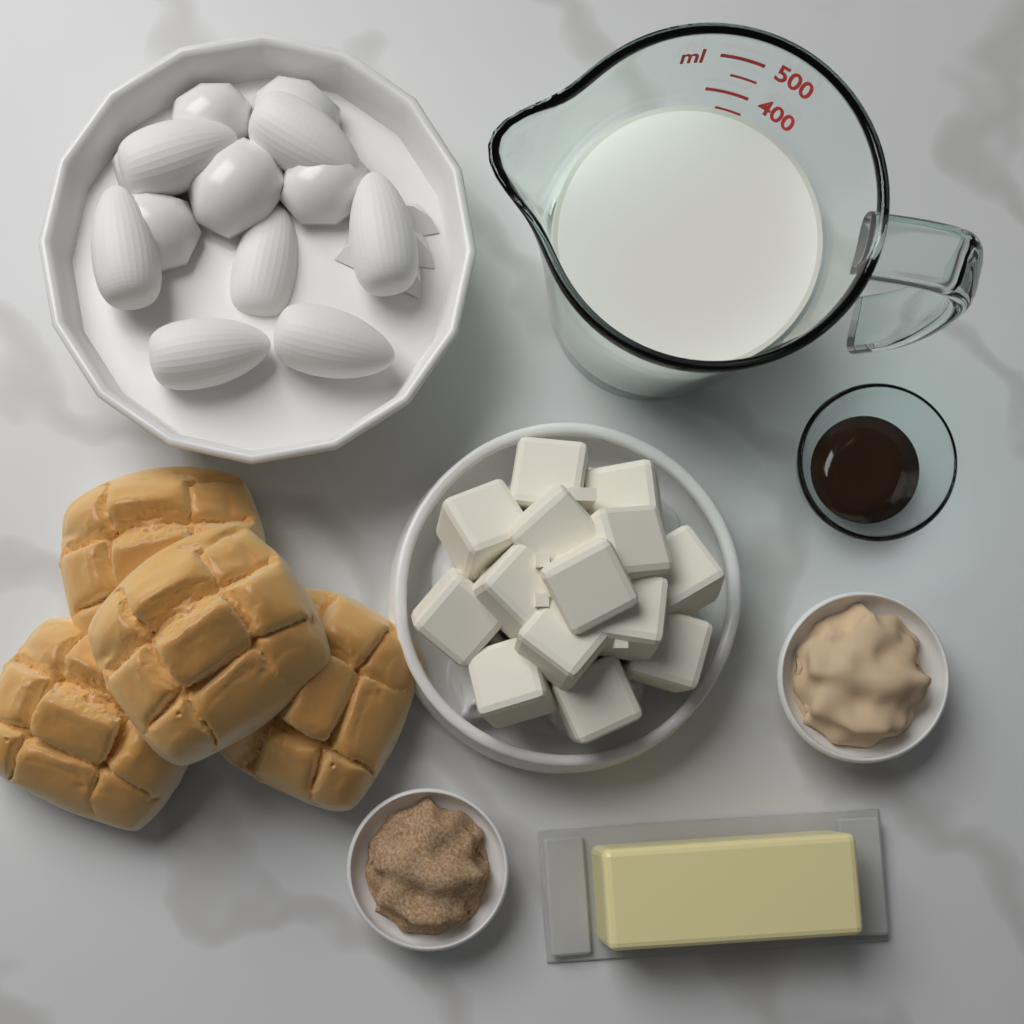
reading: 350 ml
